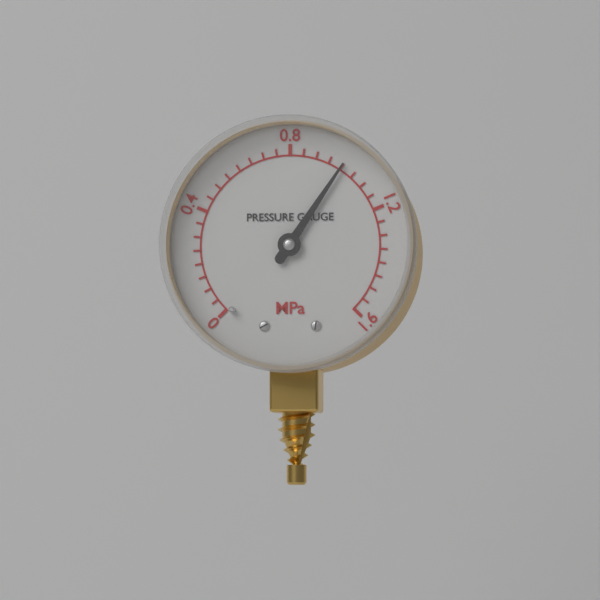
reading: 1.00 MPa
